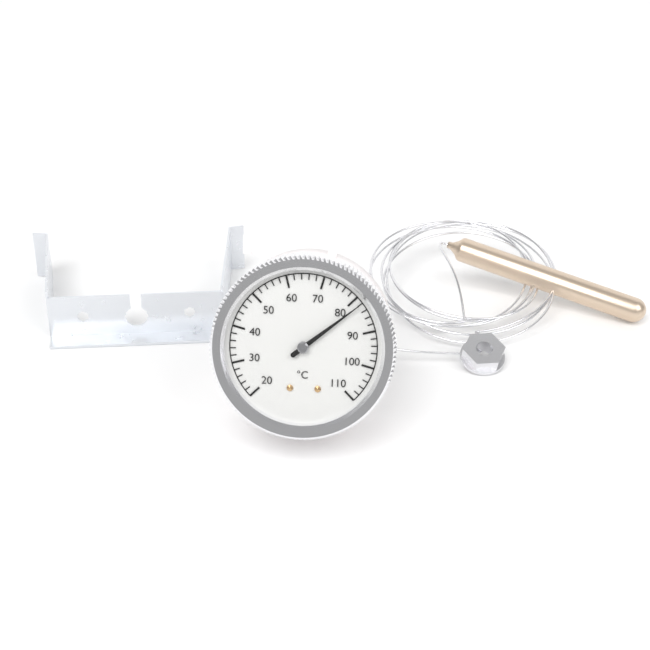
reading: 82 °C
